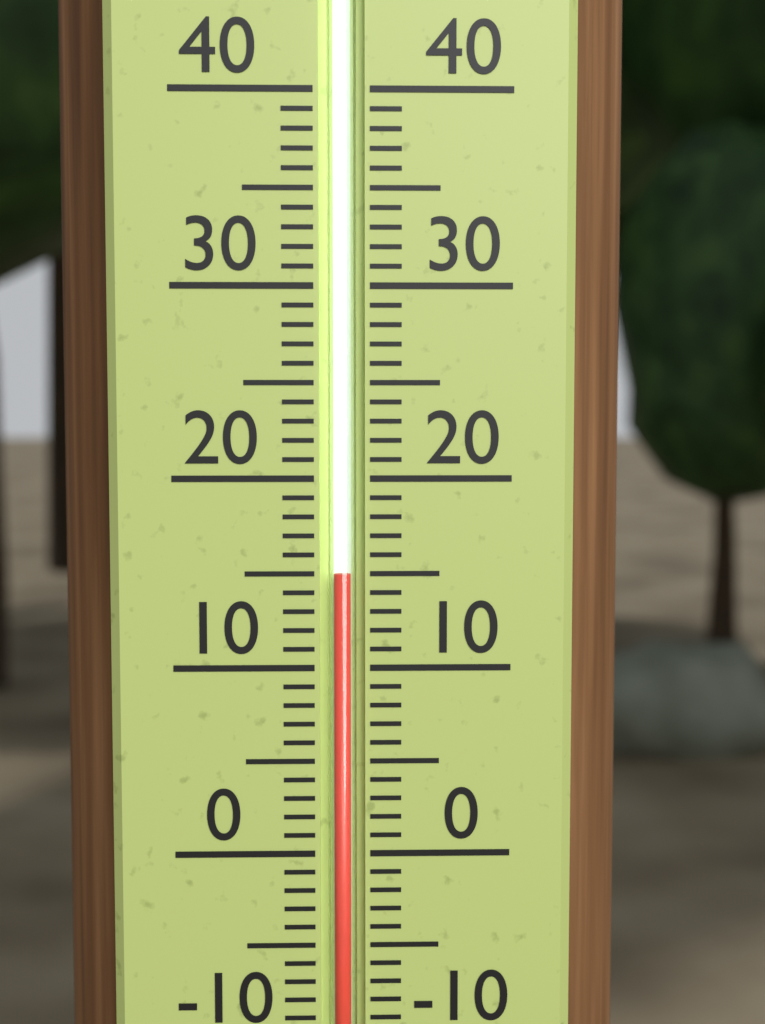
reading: 15 (no unit)
